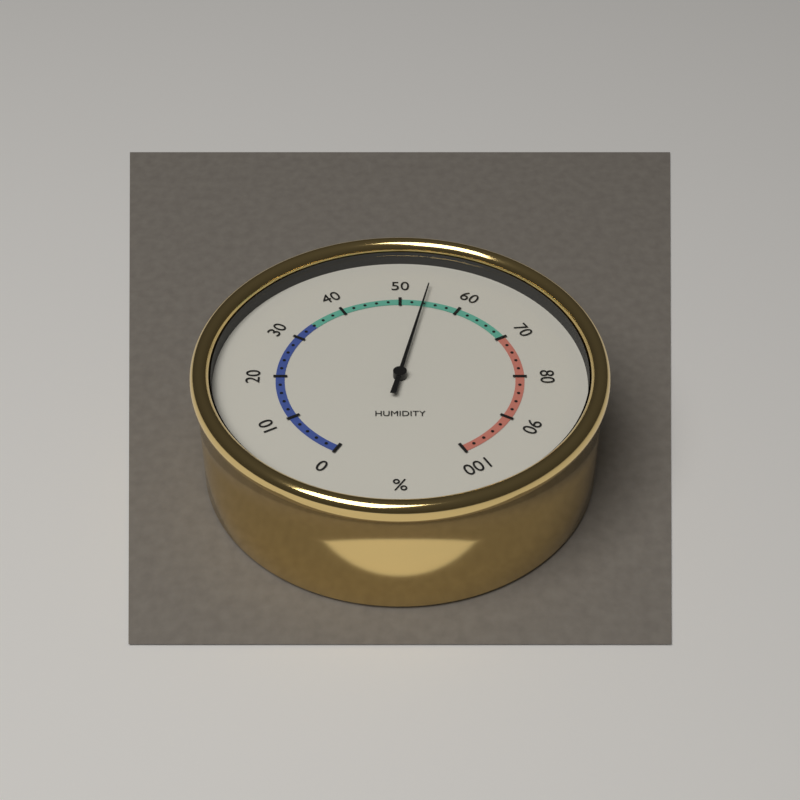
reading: 54 %
